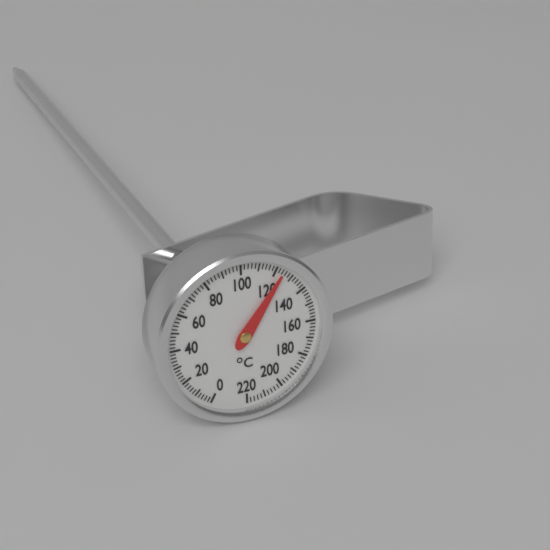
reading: 124 °C
